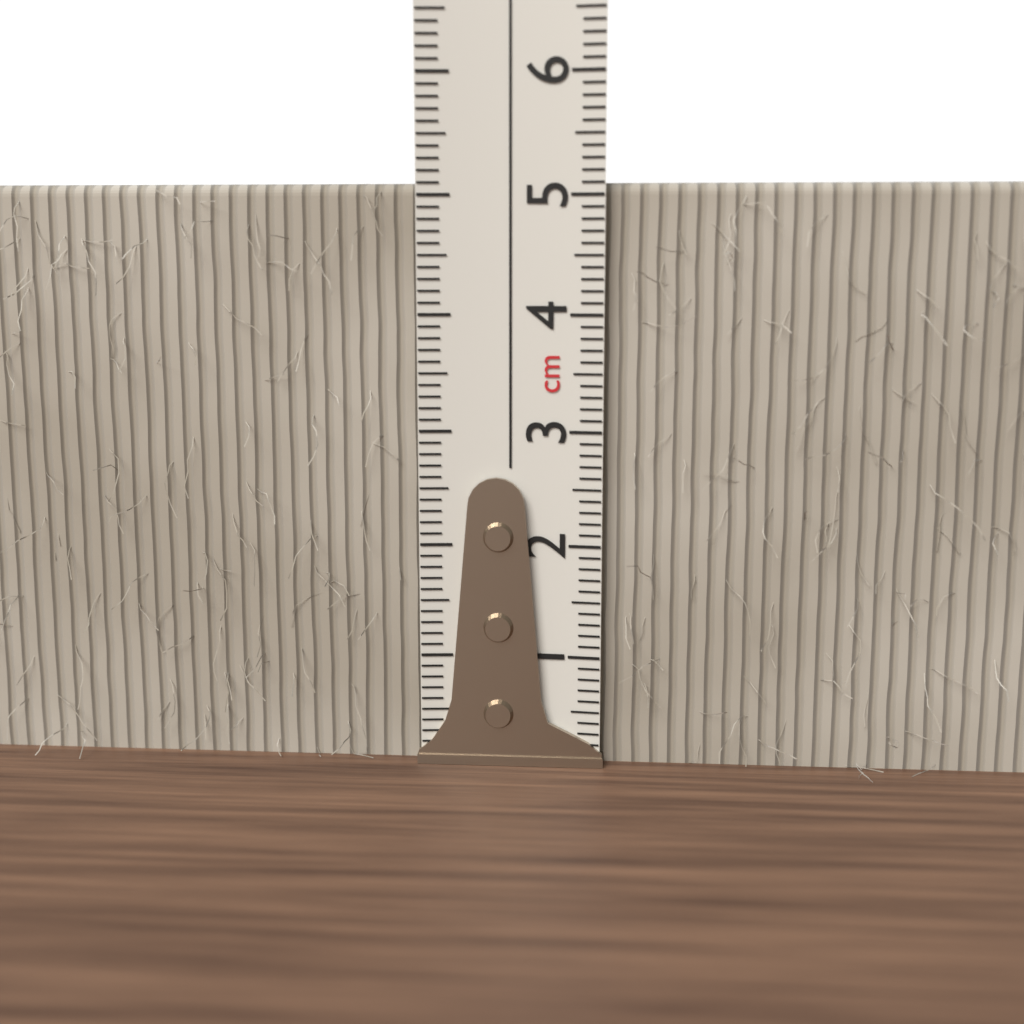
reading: 5.1 cm
